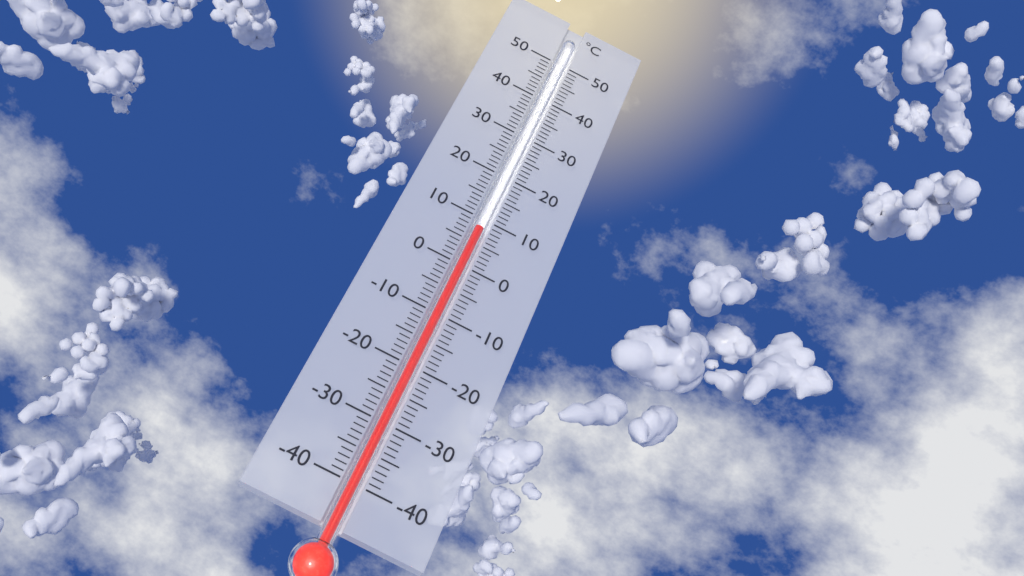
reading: 8 °C
